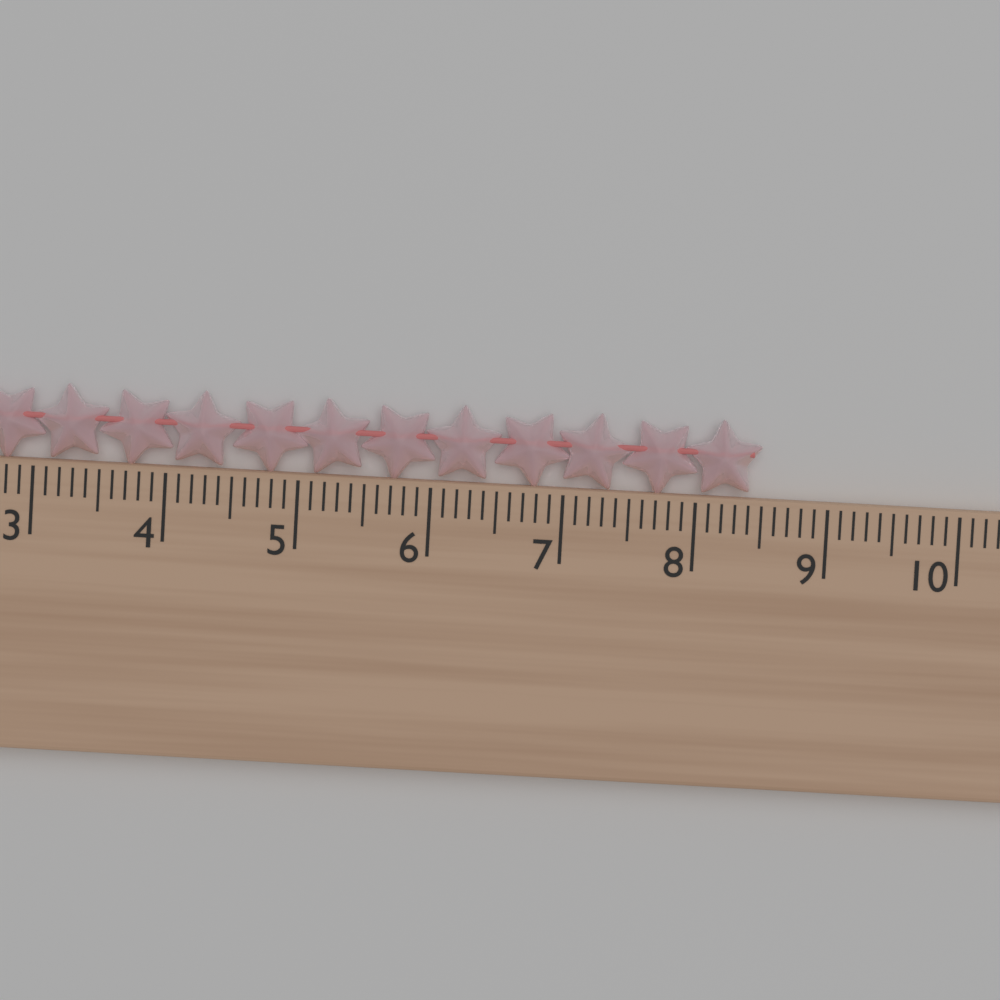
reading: 8.5 cm
